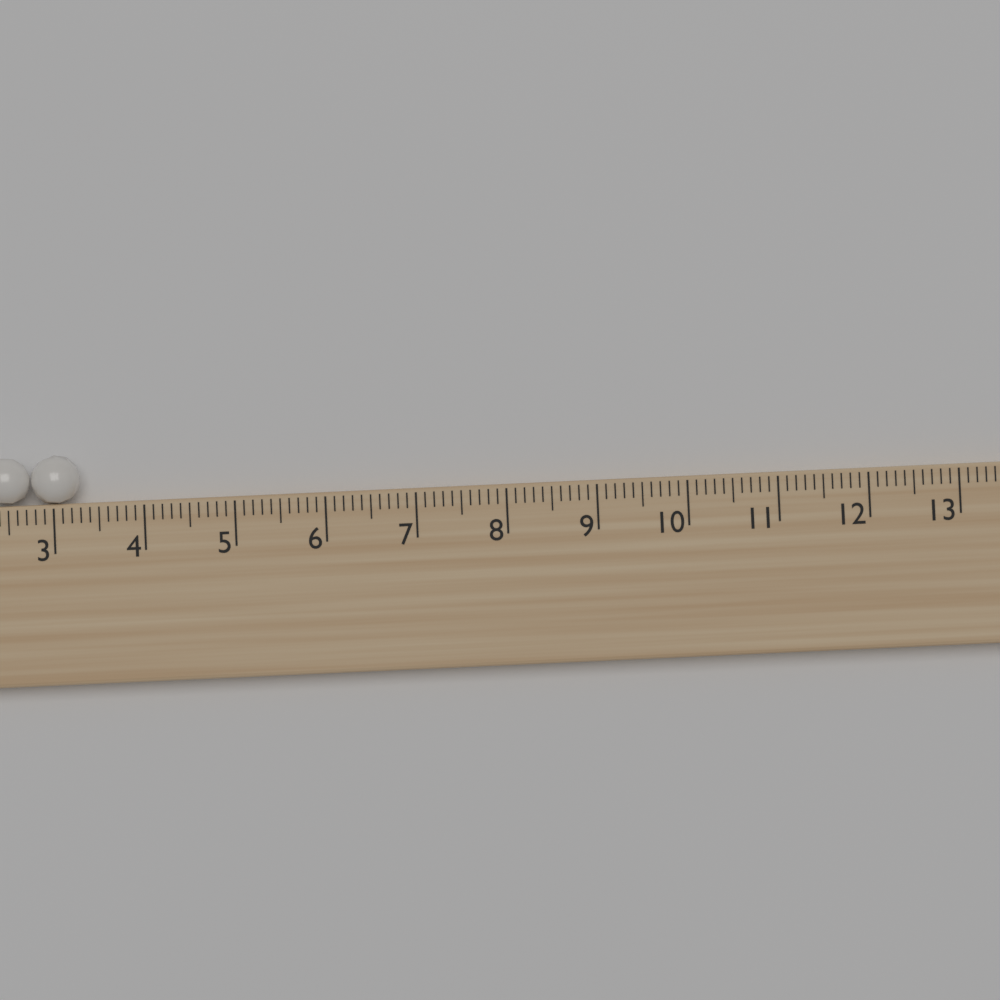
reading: 3.3 (no unit)
